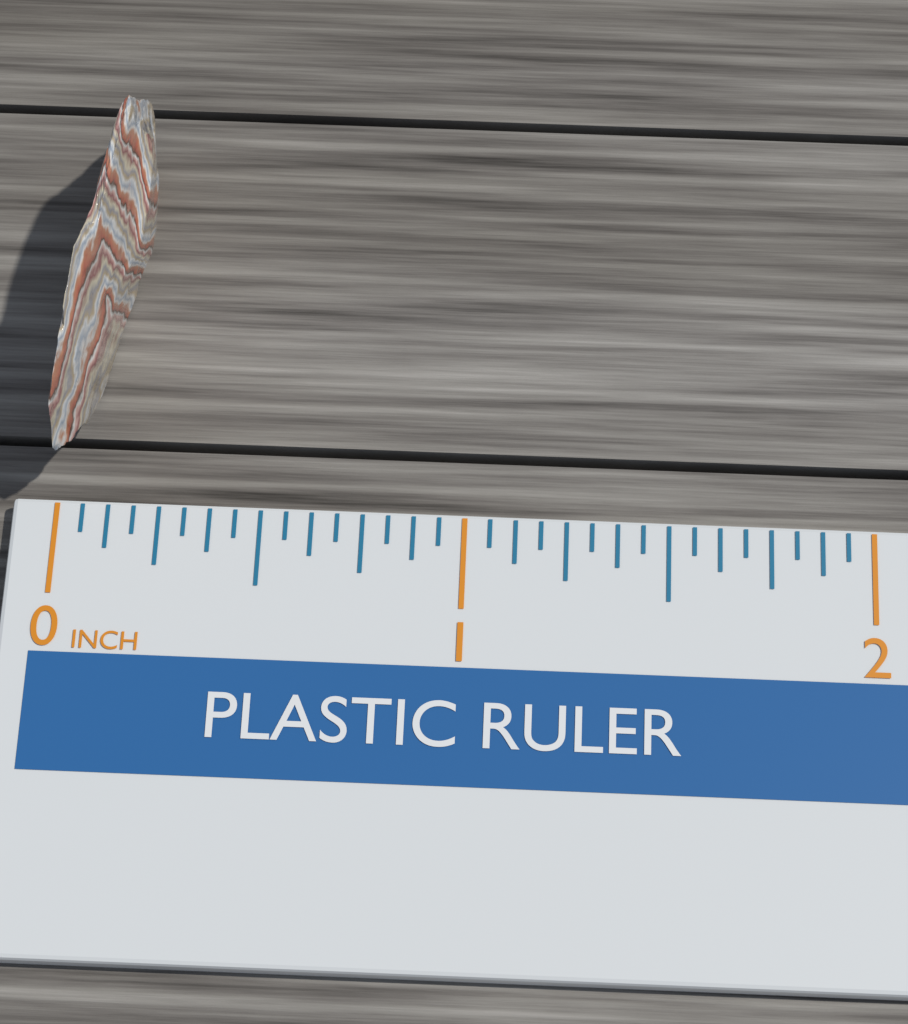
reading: 0.1875 inch
